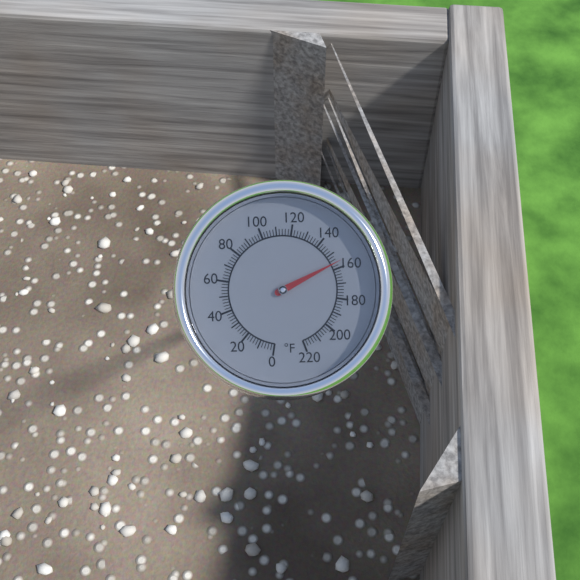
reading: 156 °F
